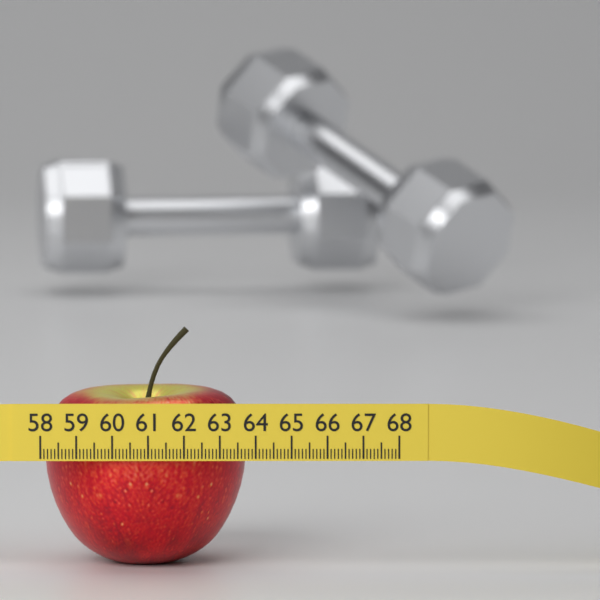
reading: 63.7 (no unit)
